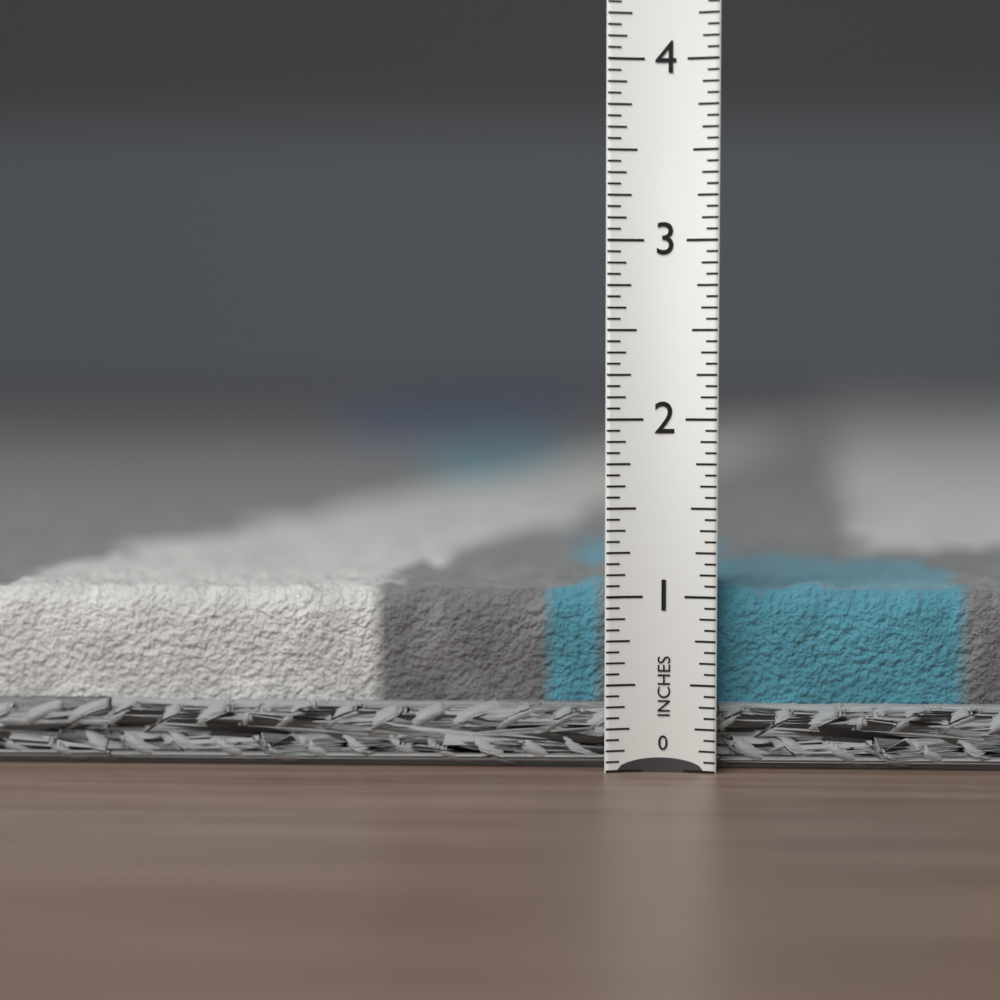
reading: 1.1250 in
